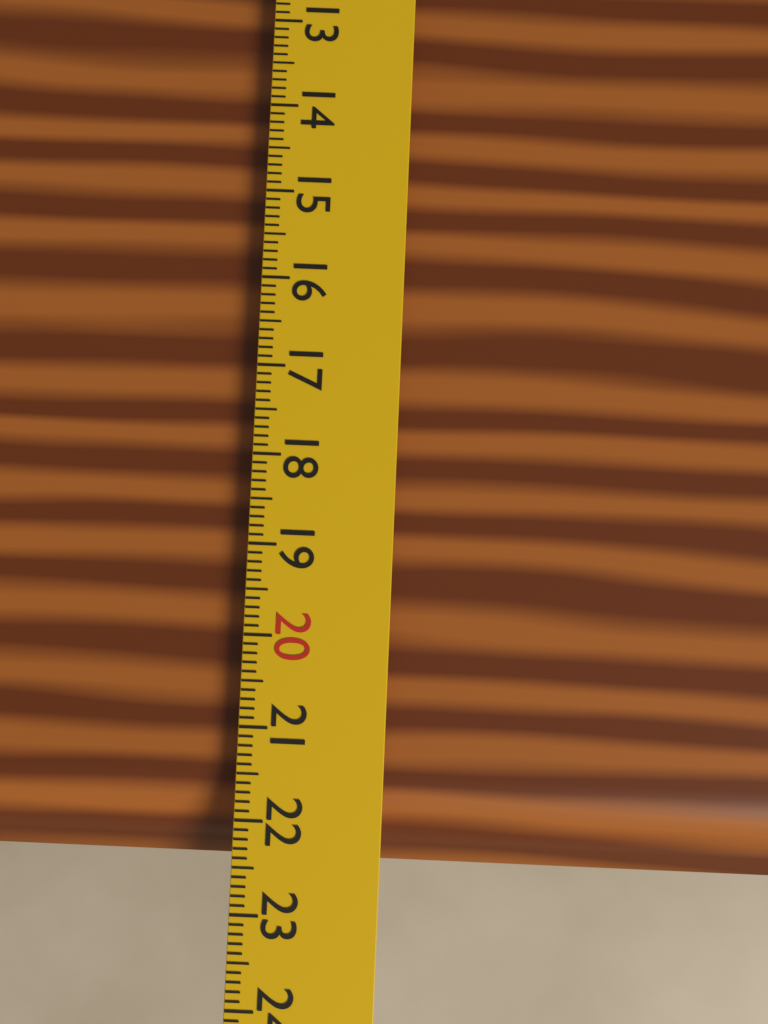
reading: 22.5 cm
